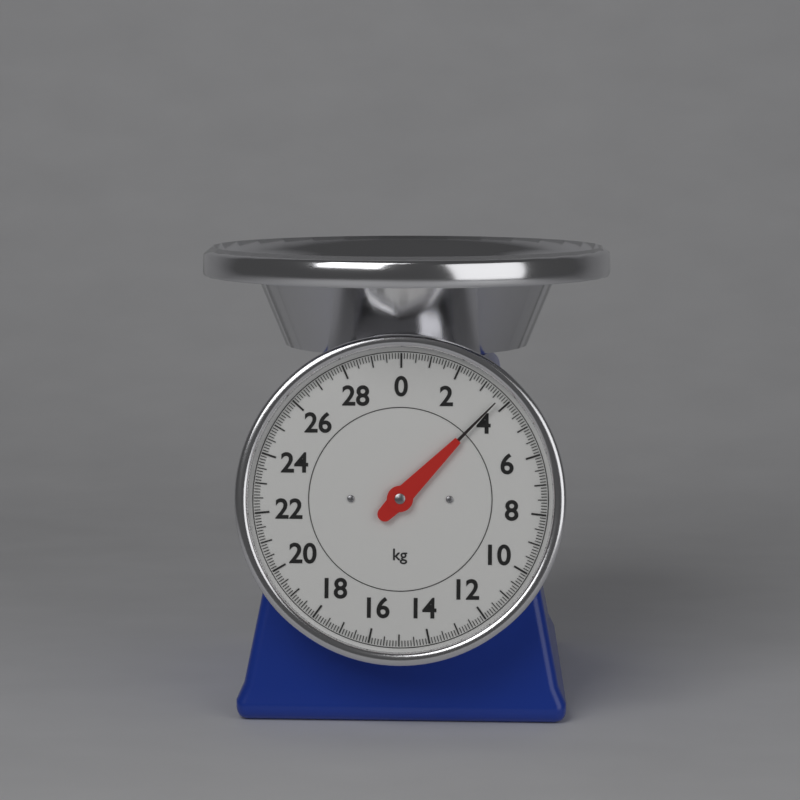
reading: 3.7 kg
